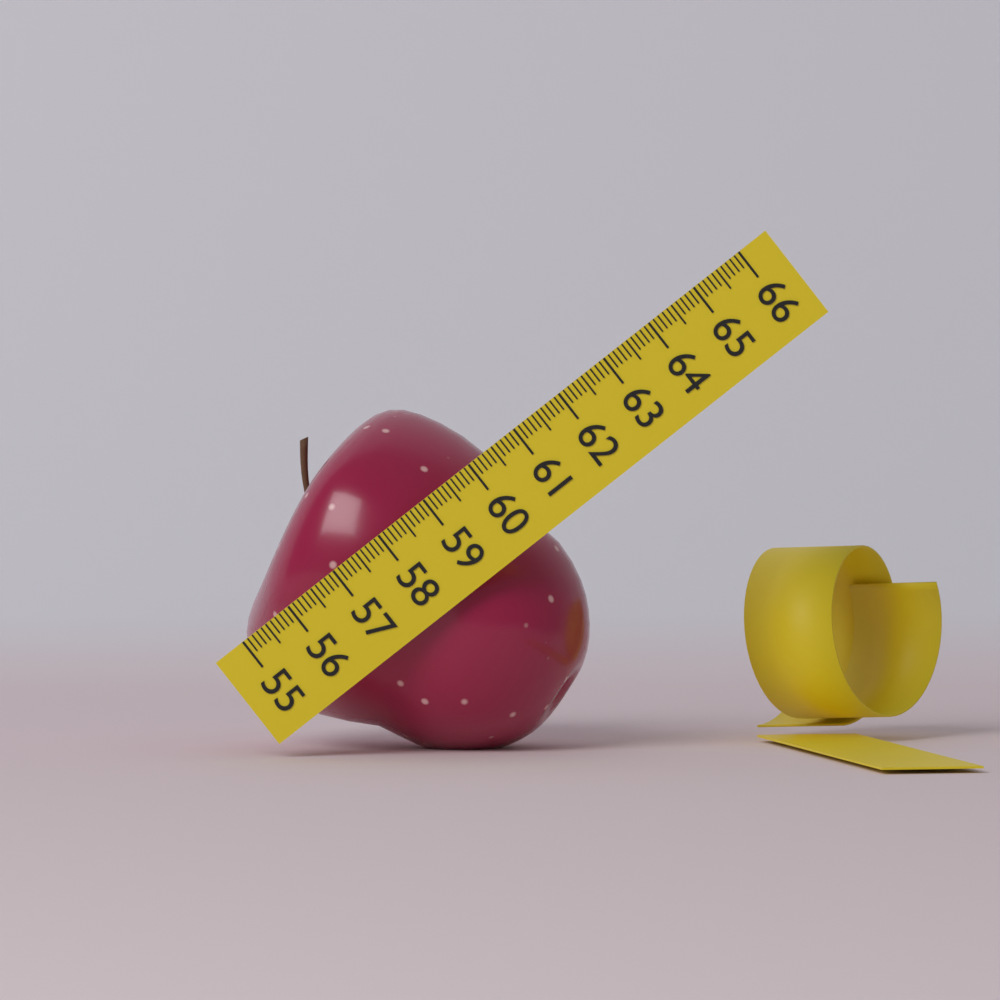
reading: 60.5 (no unit)
